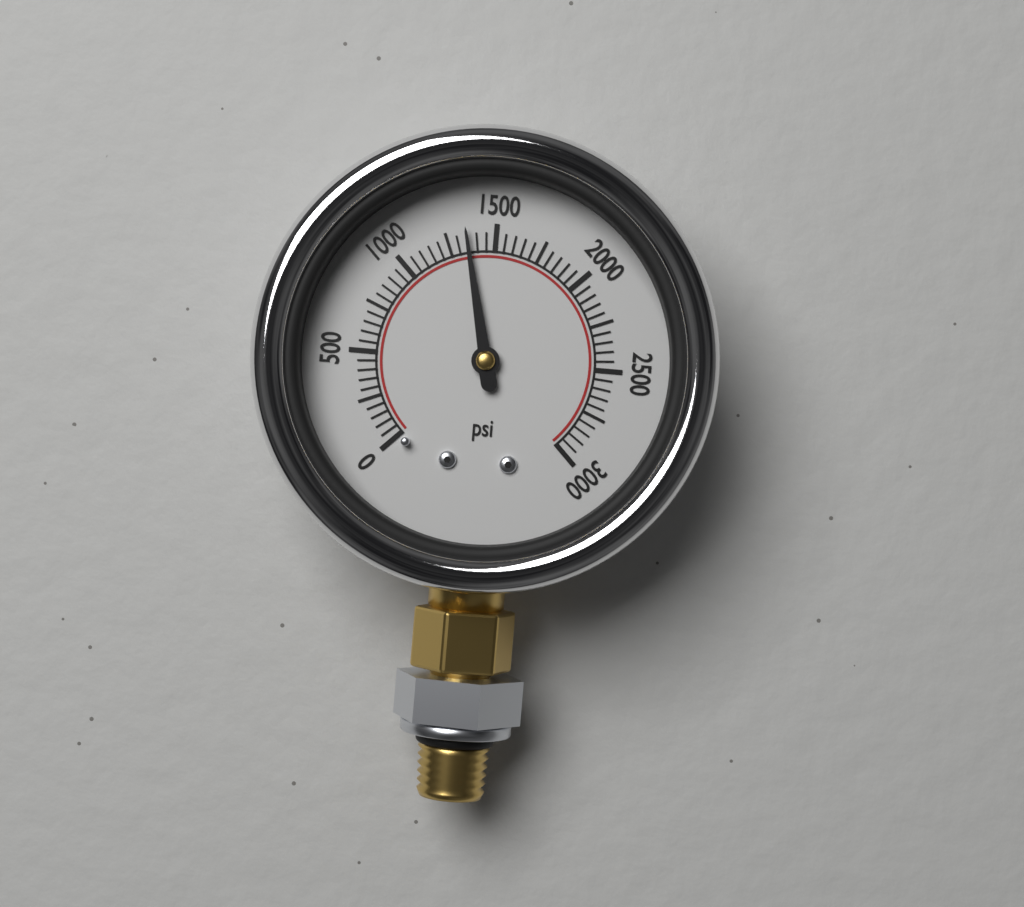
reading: 1350 psi
